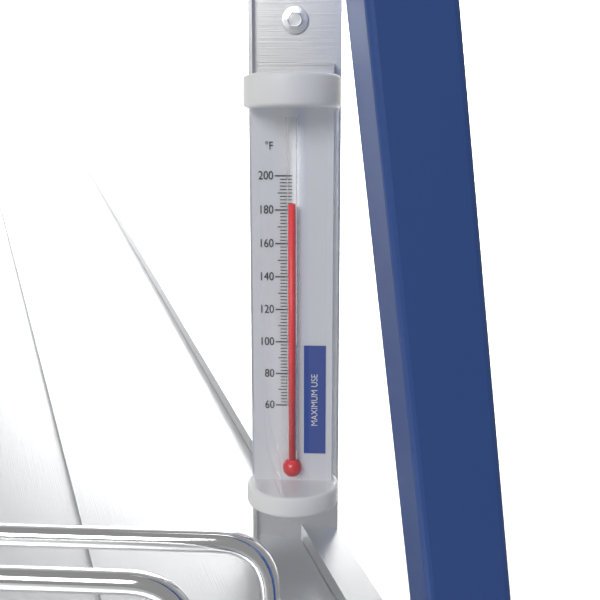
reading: 184 °F
